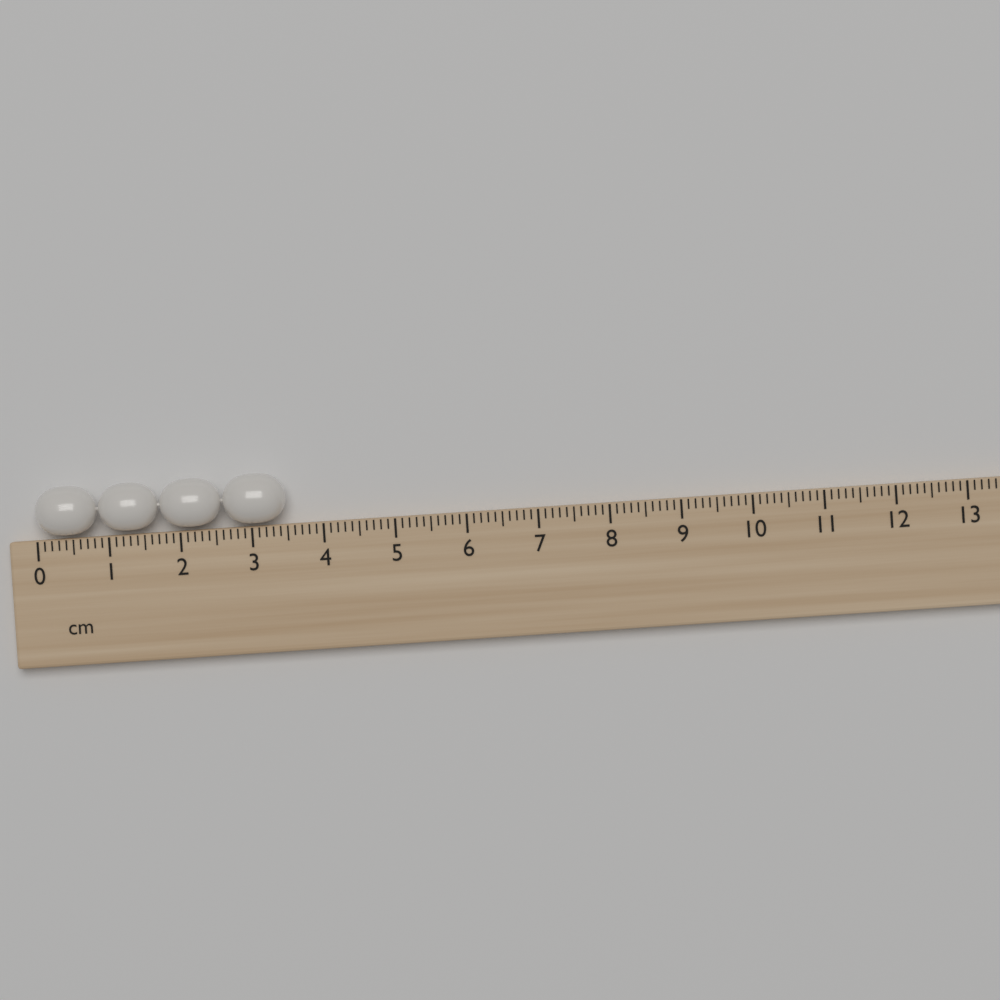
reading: 3.5 cm
